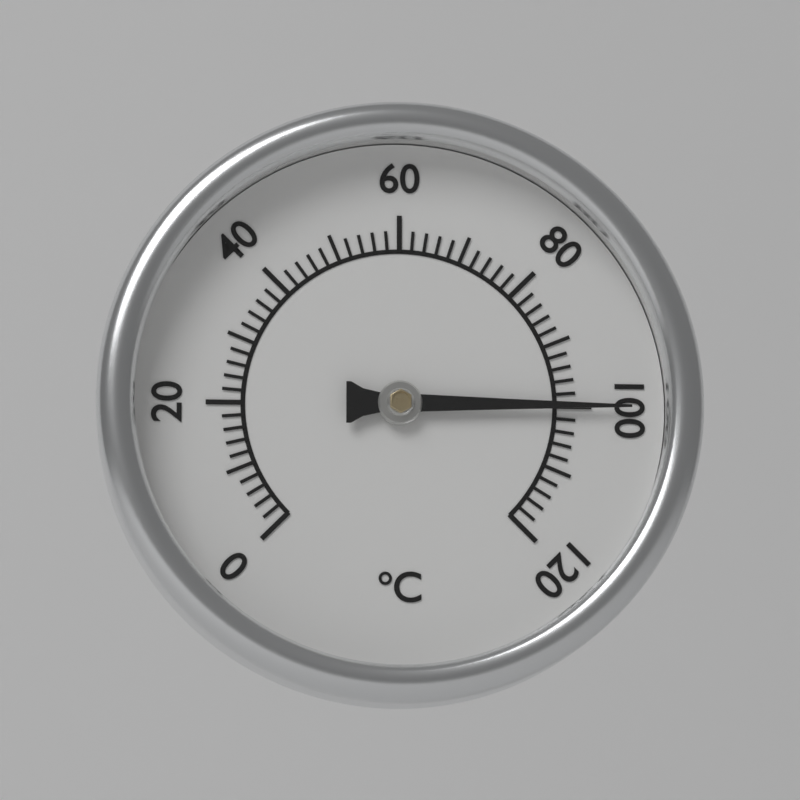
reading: 100 °C
